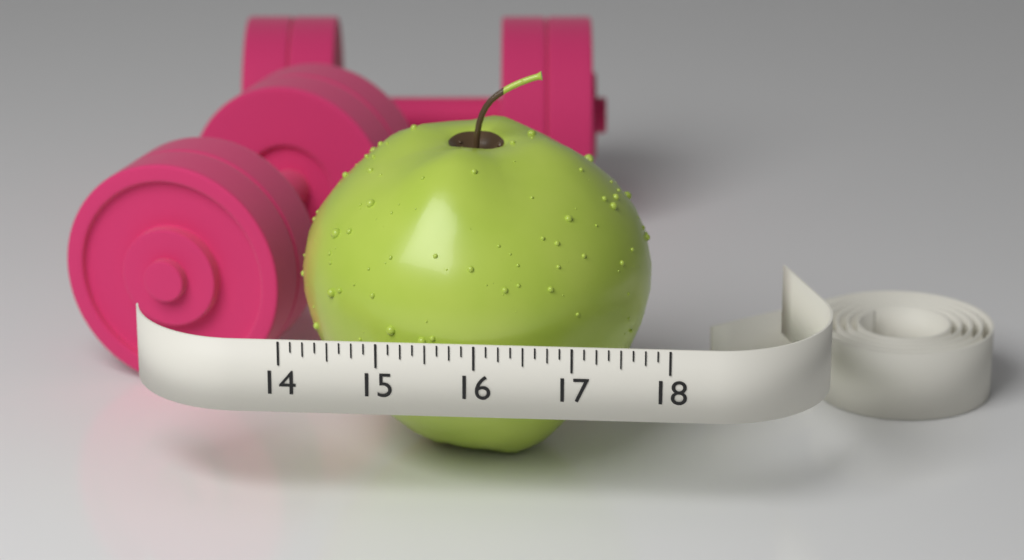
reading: 17.750 (no unit)
